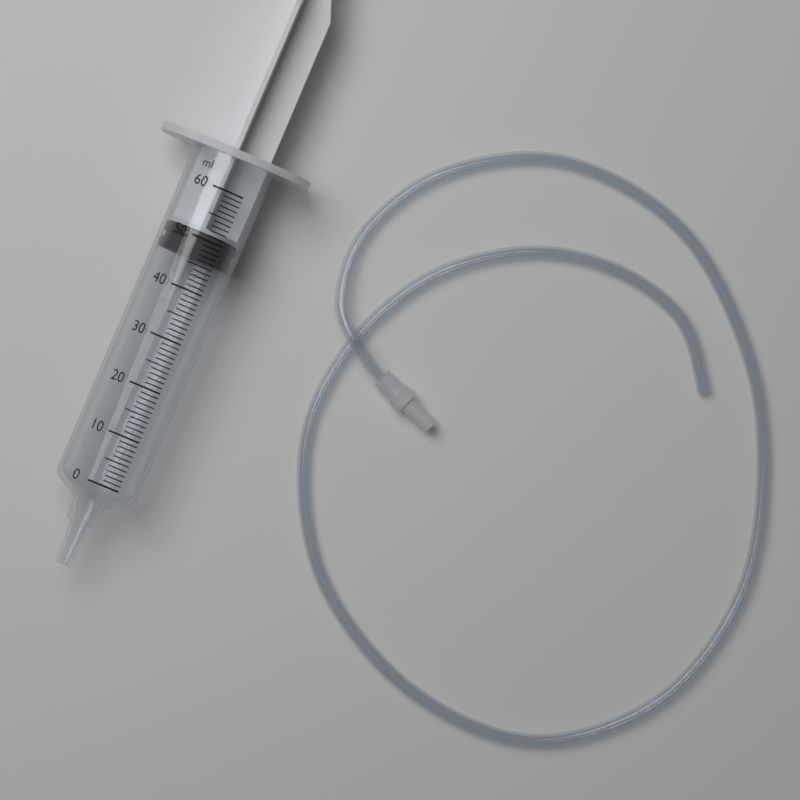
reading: 46 ml
